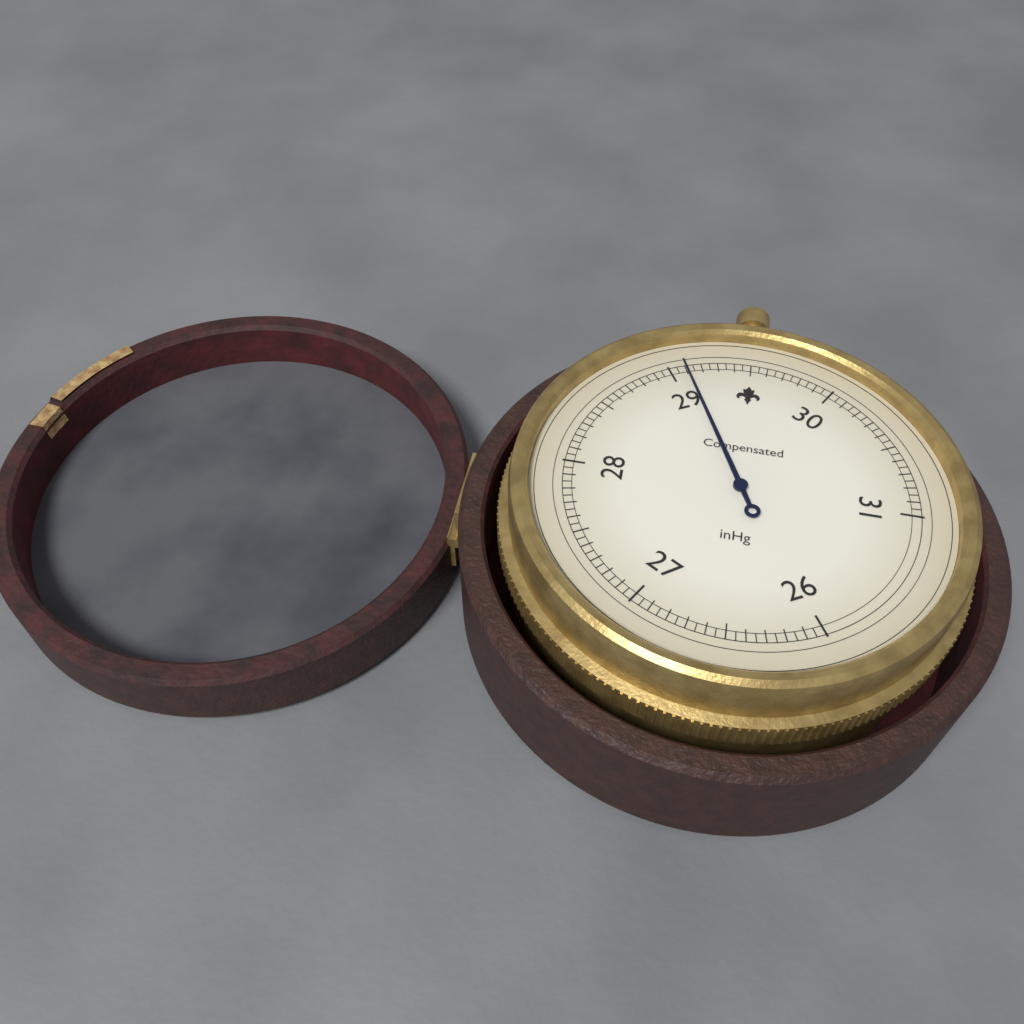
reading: 29.10 inHg
